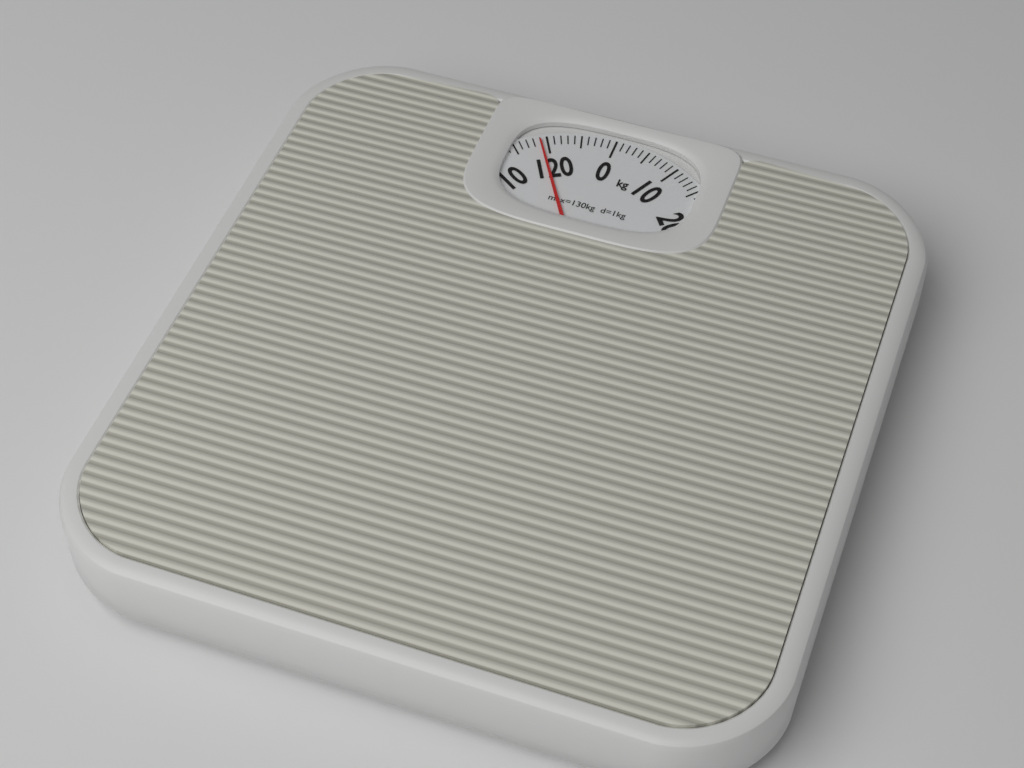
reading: 119 kg
